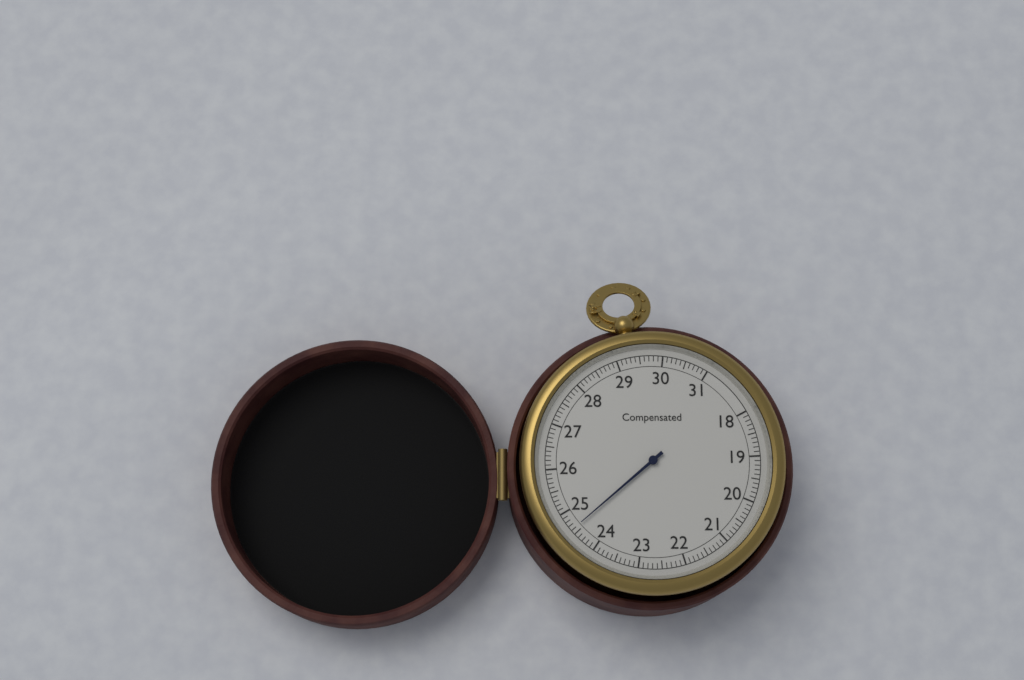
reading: 24.6 (no unit)
